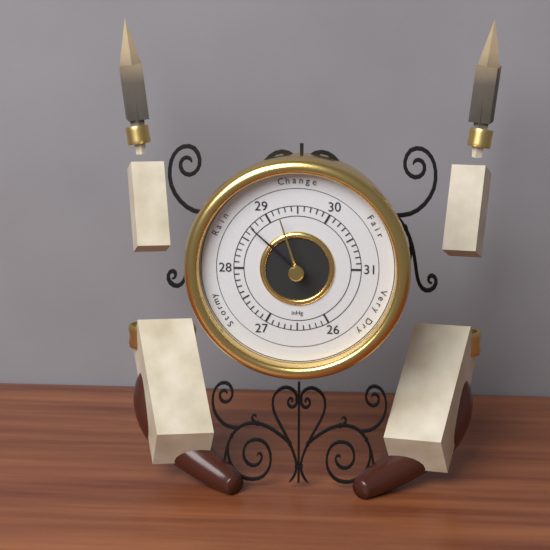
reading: 28.7 inHg
